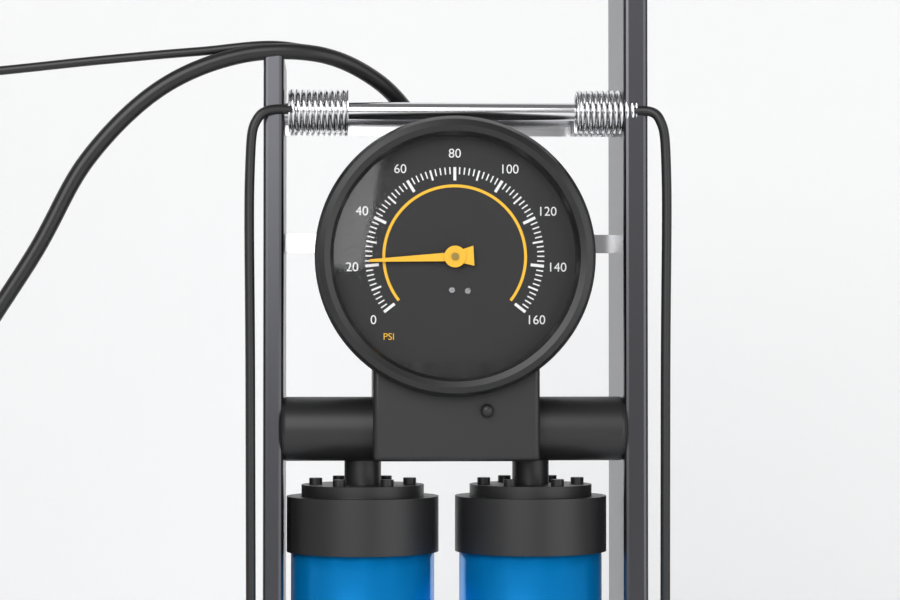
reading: 22 psi
